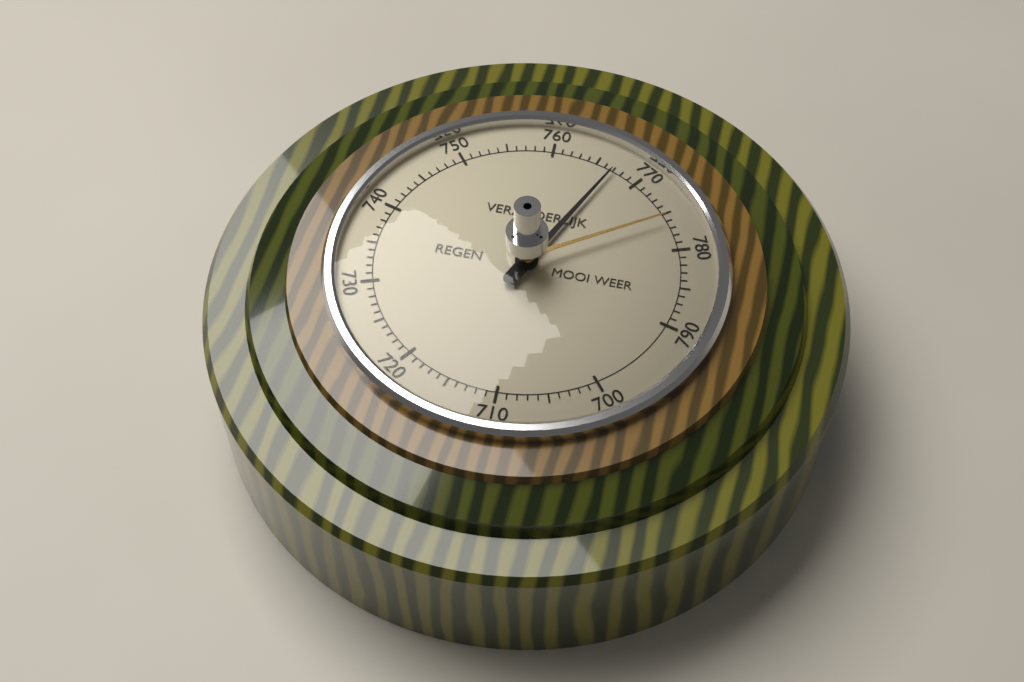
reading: 767 (no unit)
